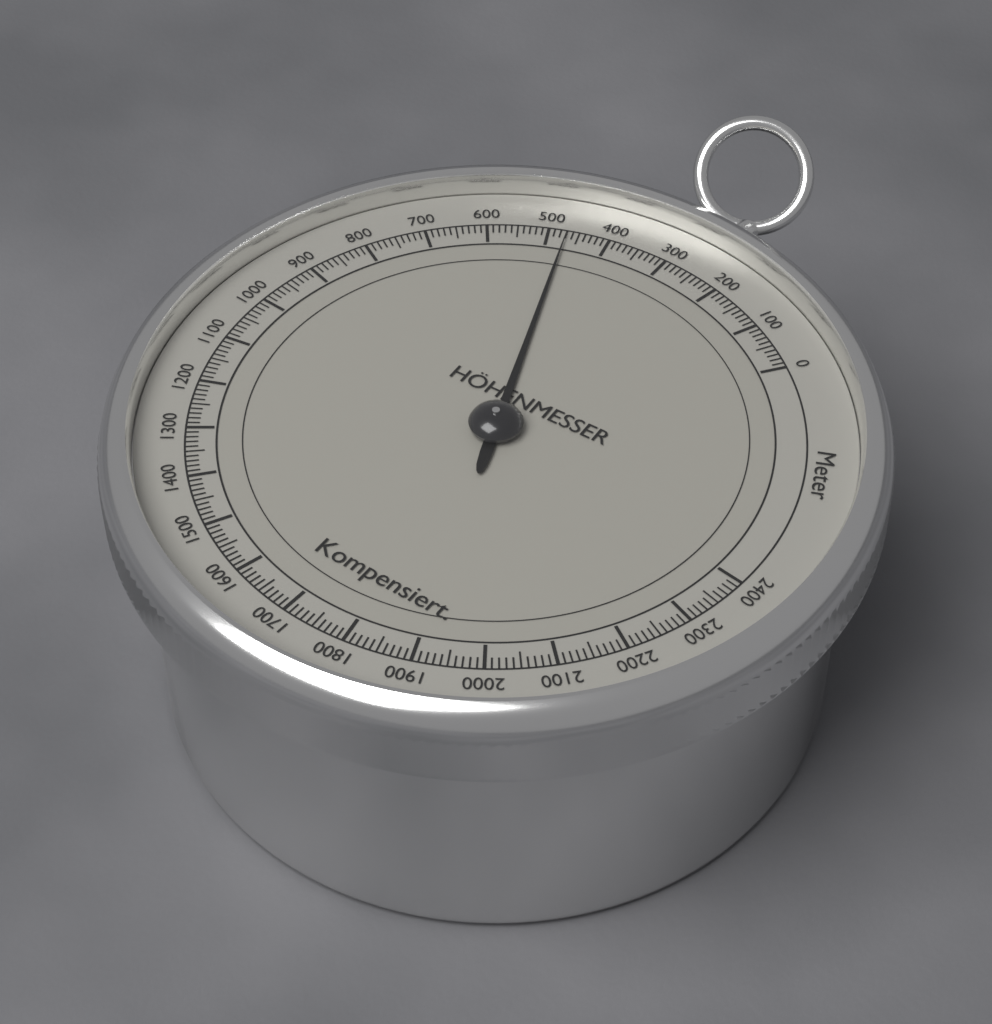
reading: 470 m
